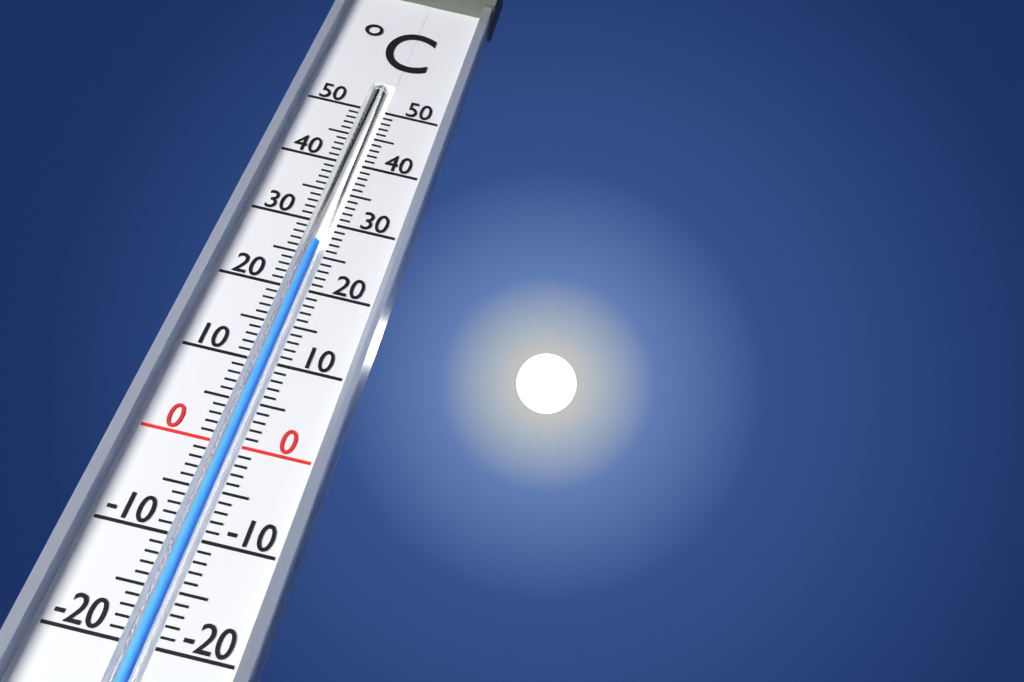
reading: 27 °C
